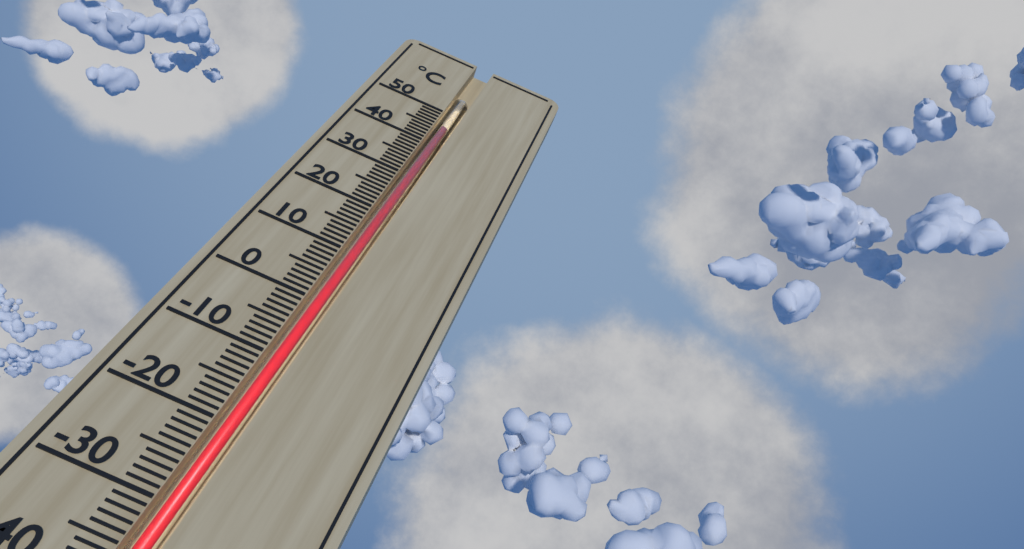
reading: 46 °C
